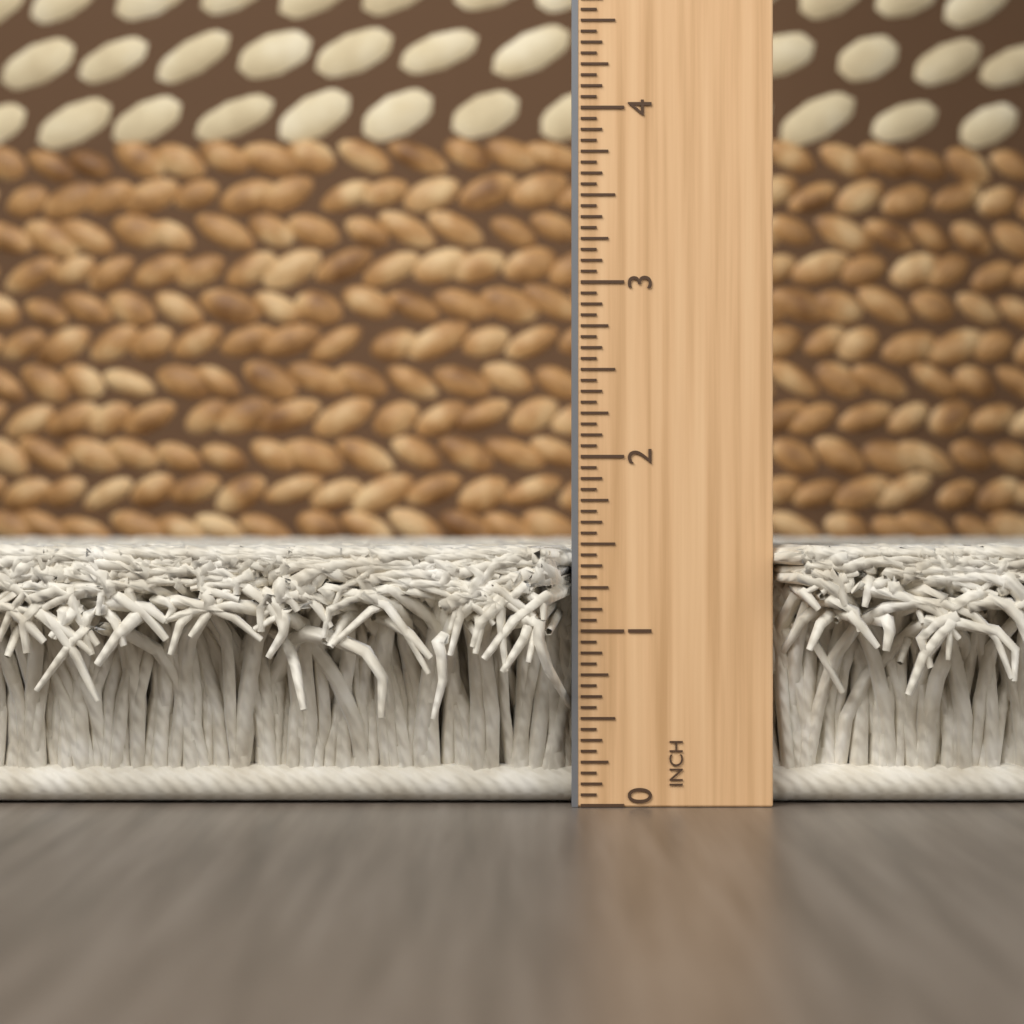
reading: 1.5000 in
